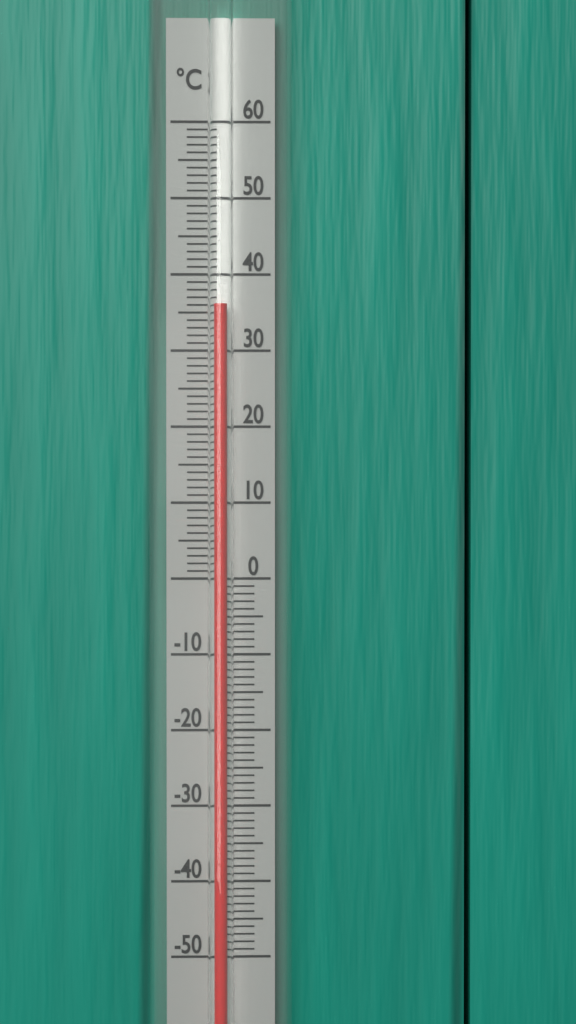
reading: 36 °C
